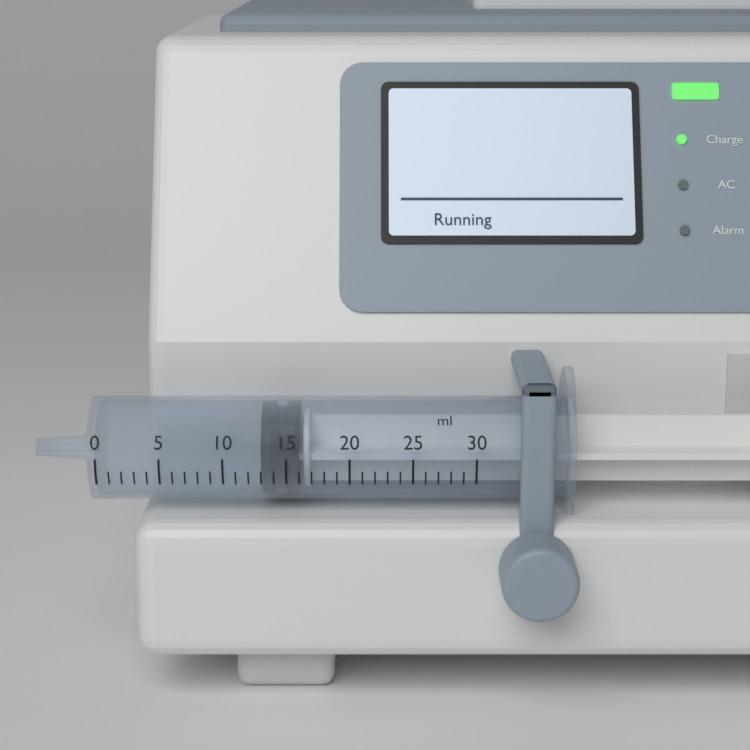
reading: 13 ml
